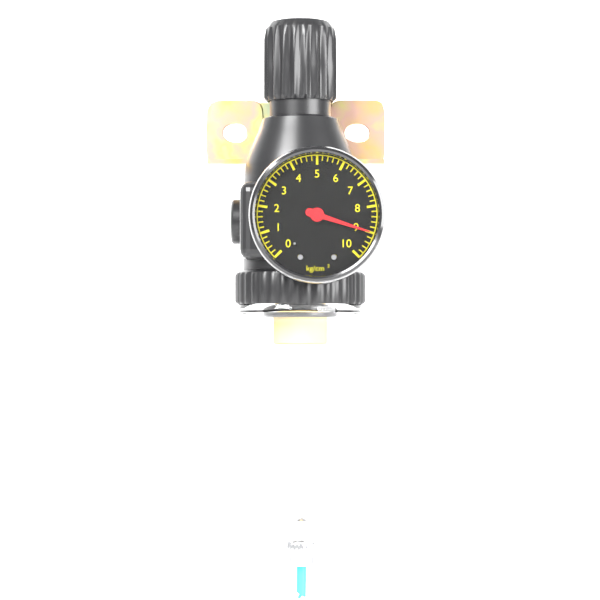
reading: 9.0 kg/cm²
